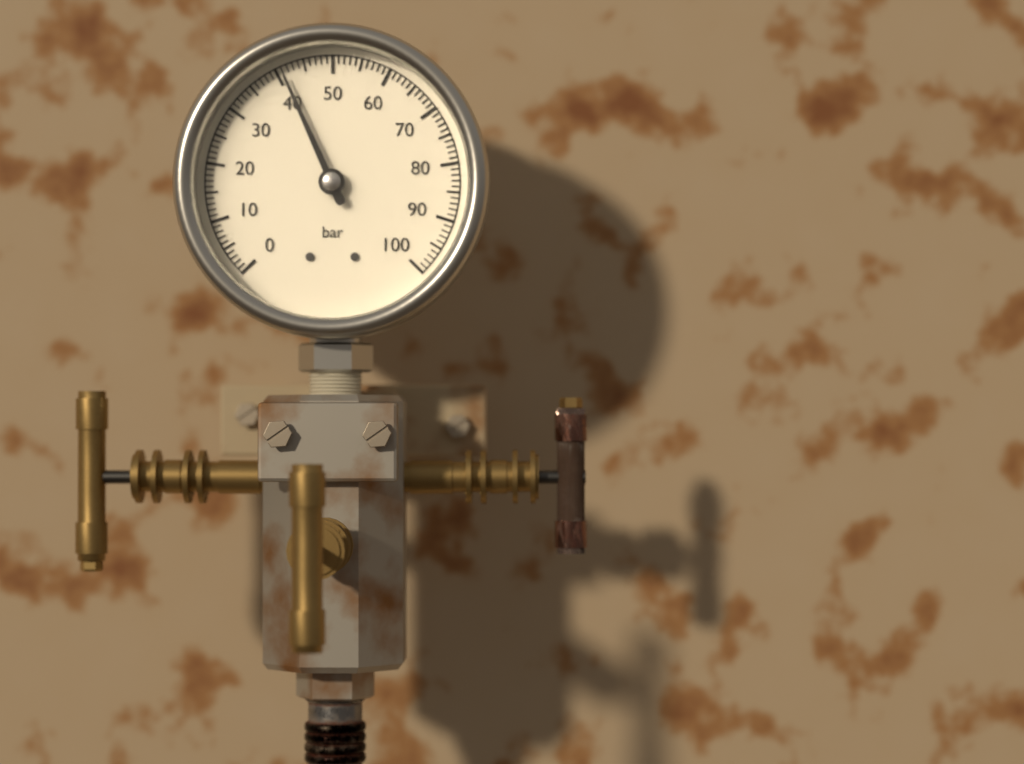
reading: 41 bar
